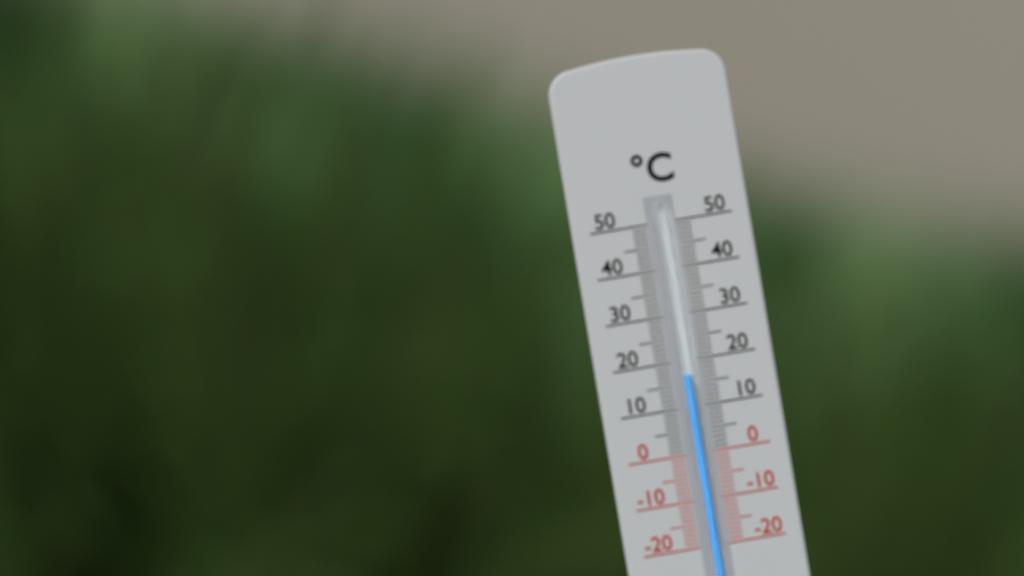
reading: 17 °C
